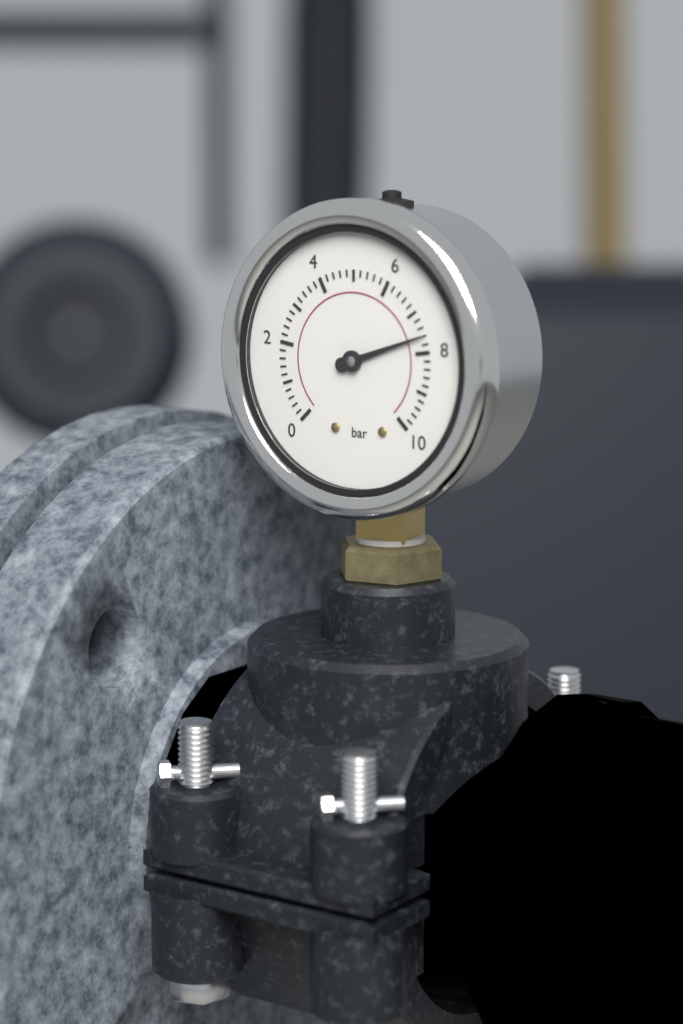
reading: 7.6 bar
